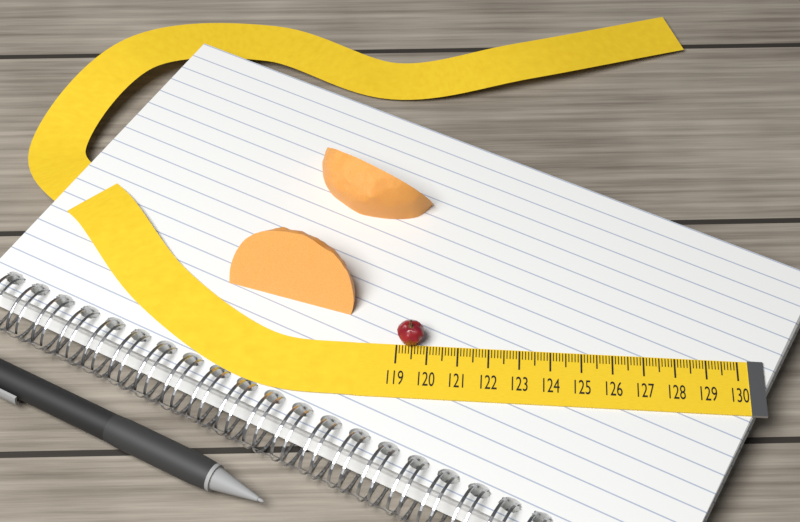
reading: 119.9 (no unit)
